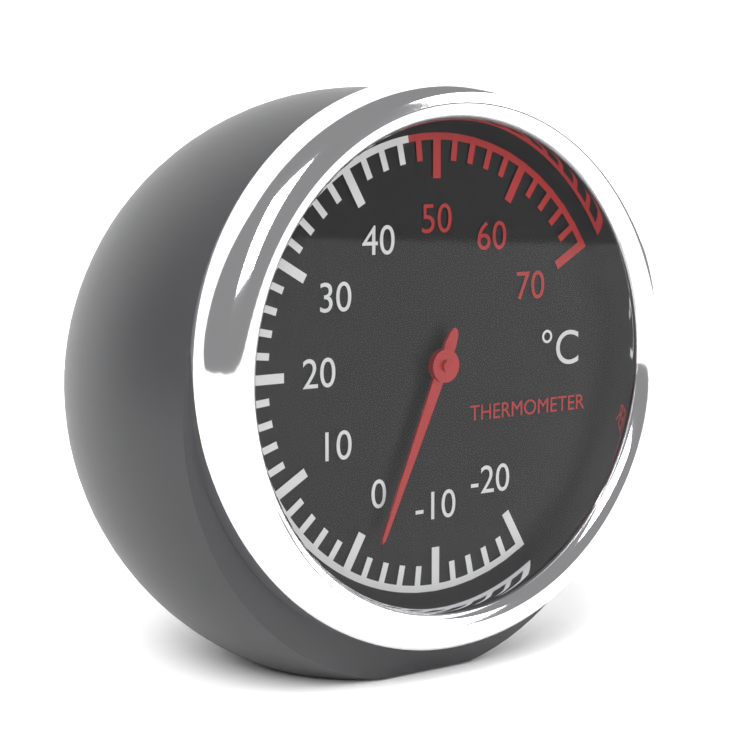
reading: -2 °C
